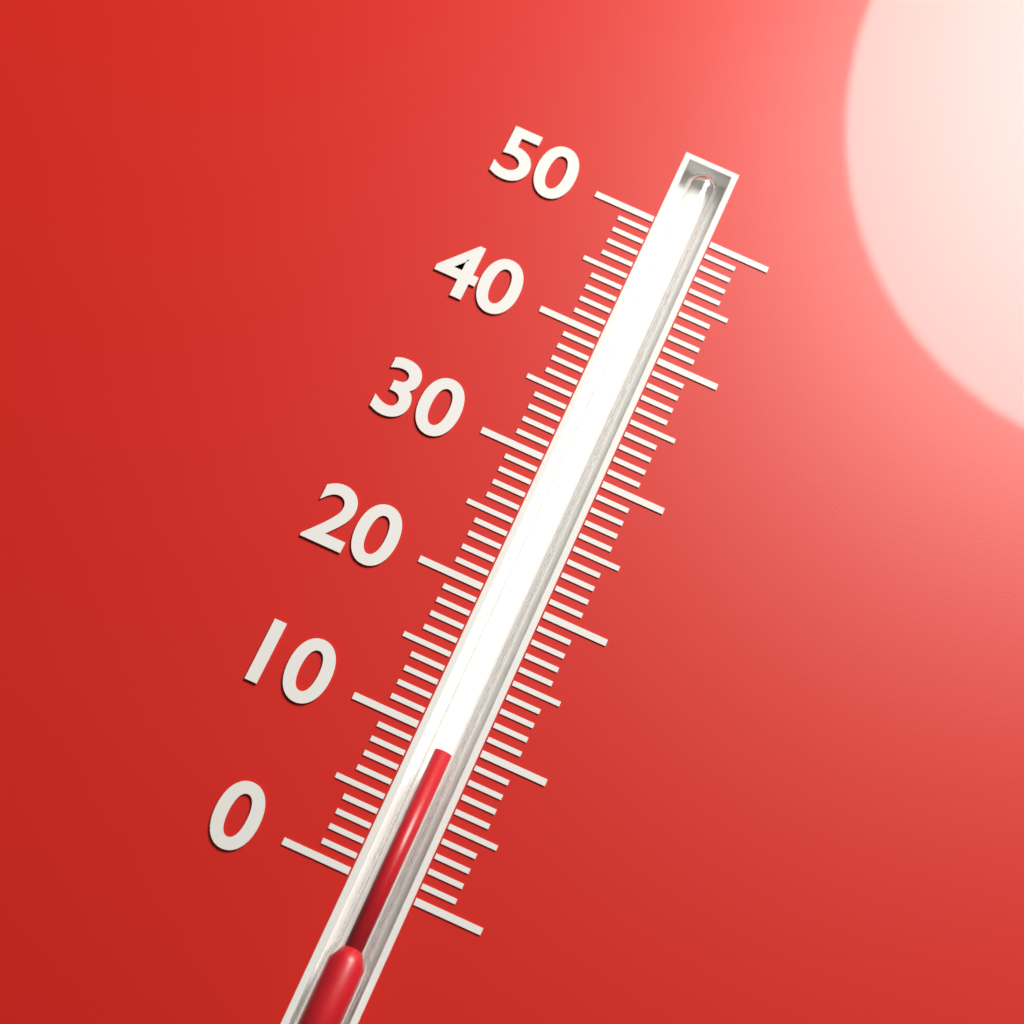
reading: 9 (no unit)
